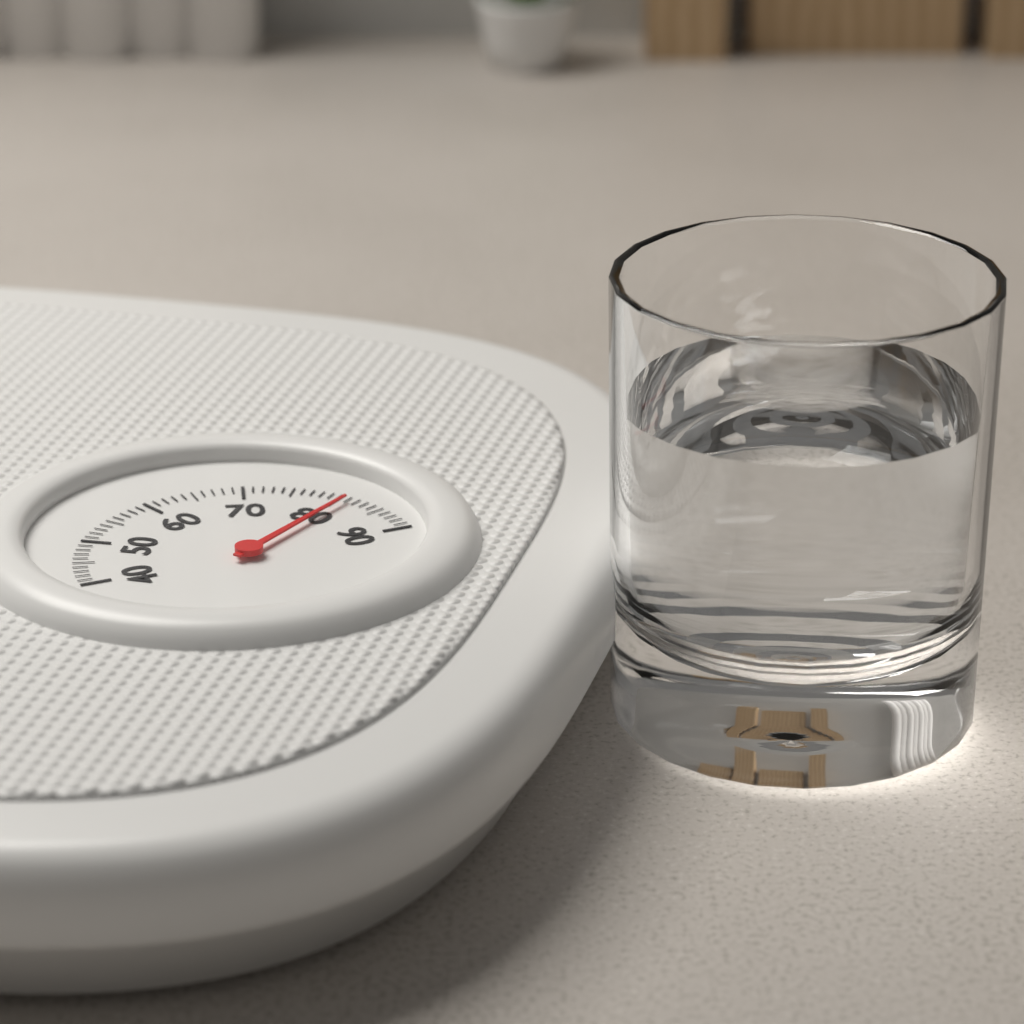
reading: 81 (no unit)
